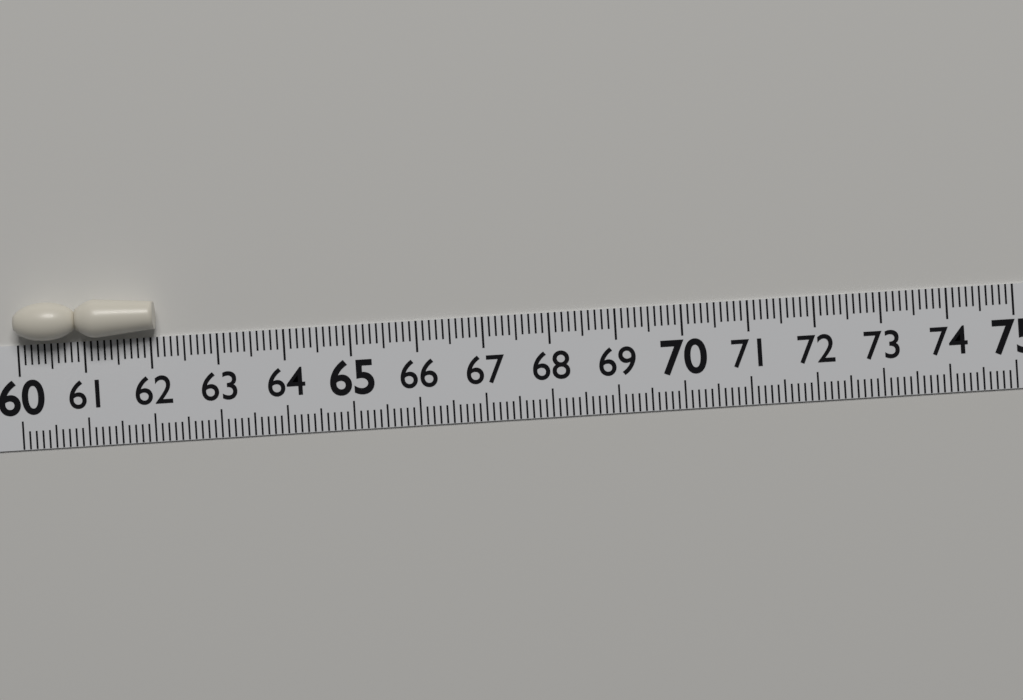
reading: 62.1 (no unit)
